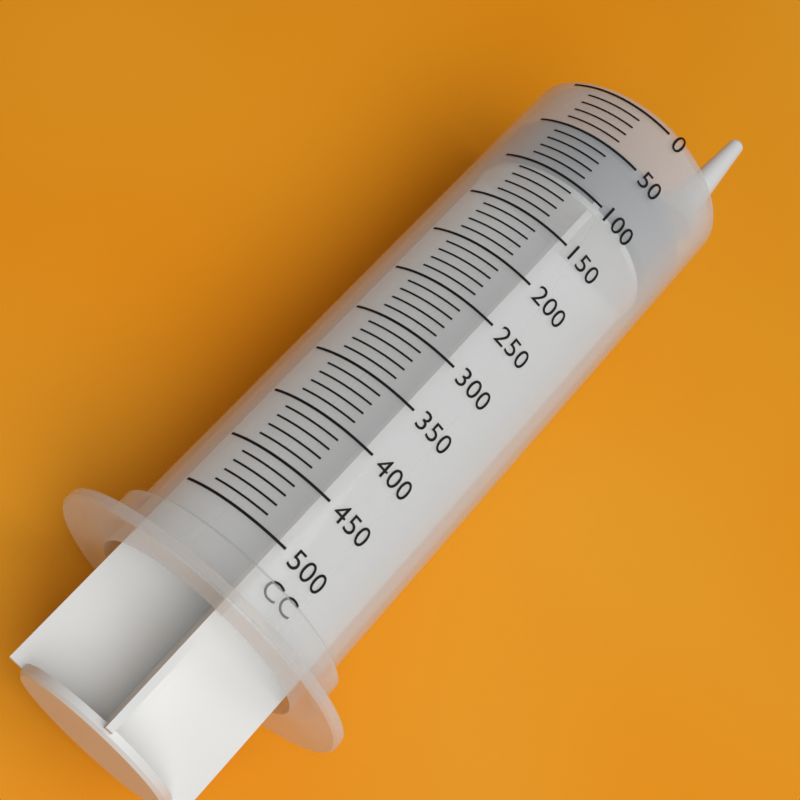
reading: 40 cc
